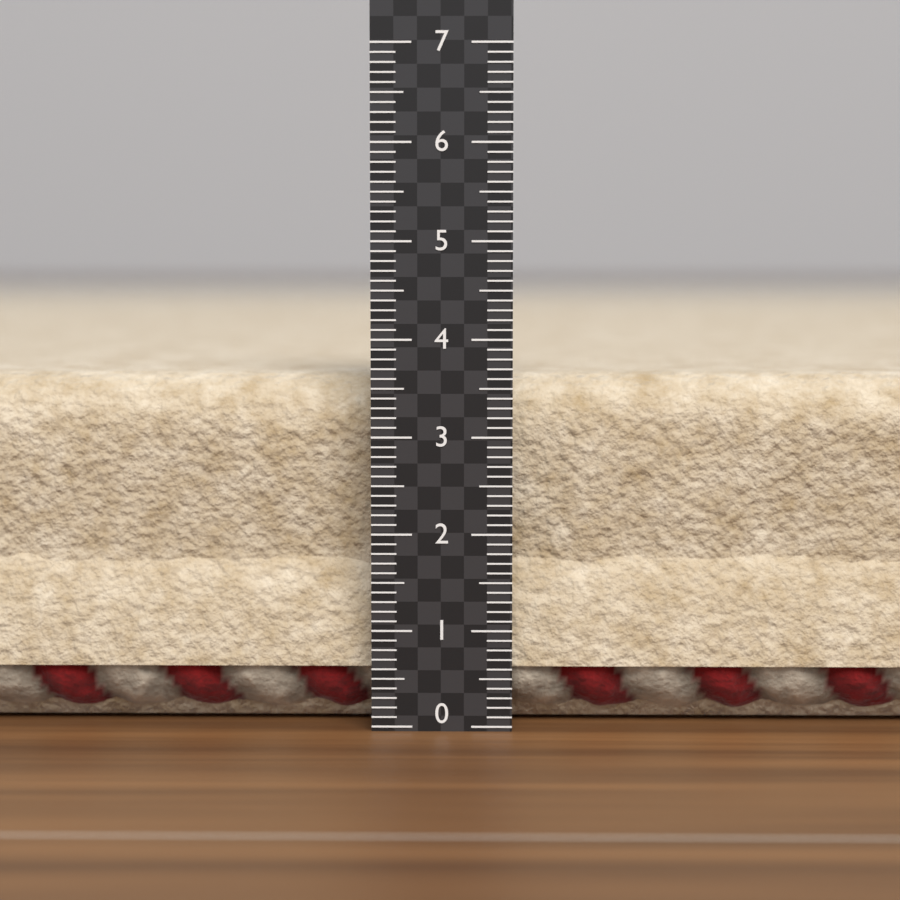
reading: 3.6 (no unit)
